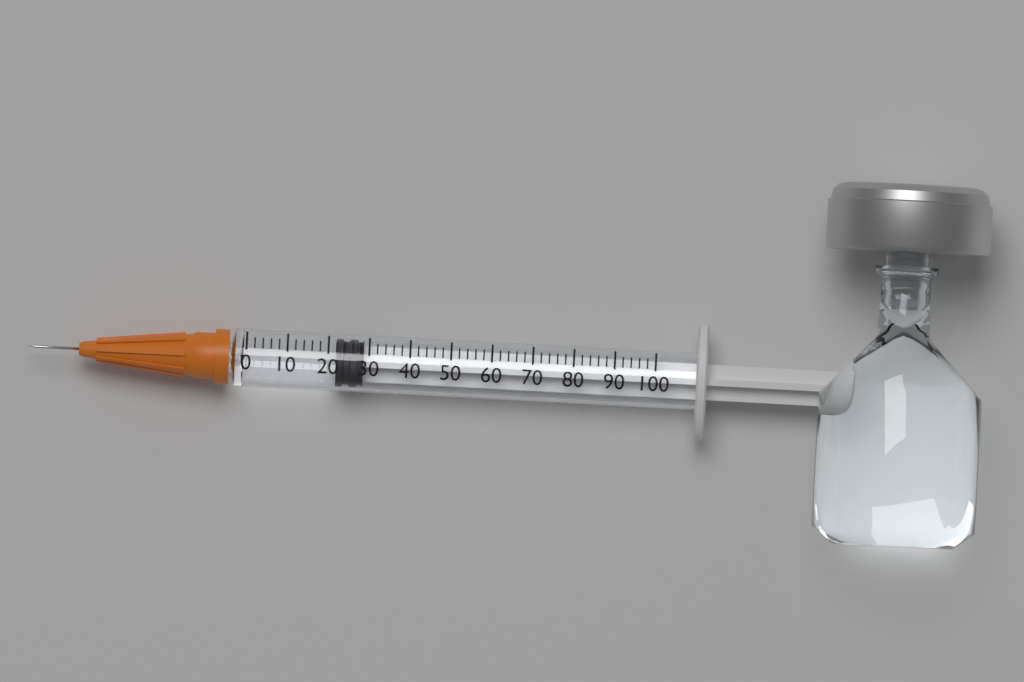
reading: 22 (no unit)
